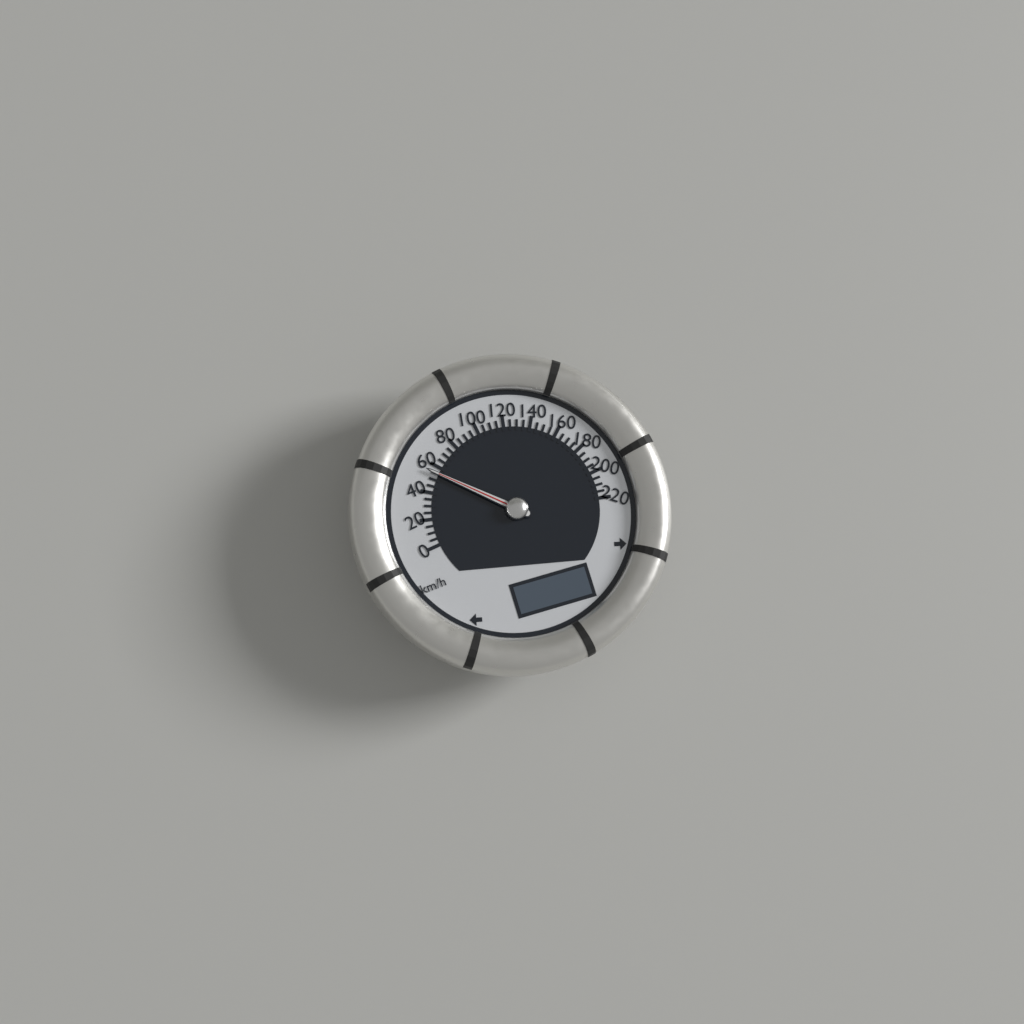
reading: 55 km/h
